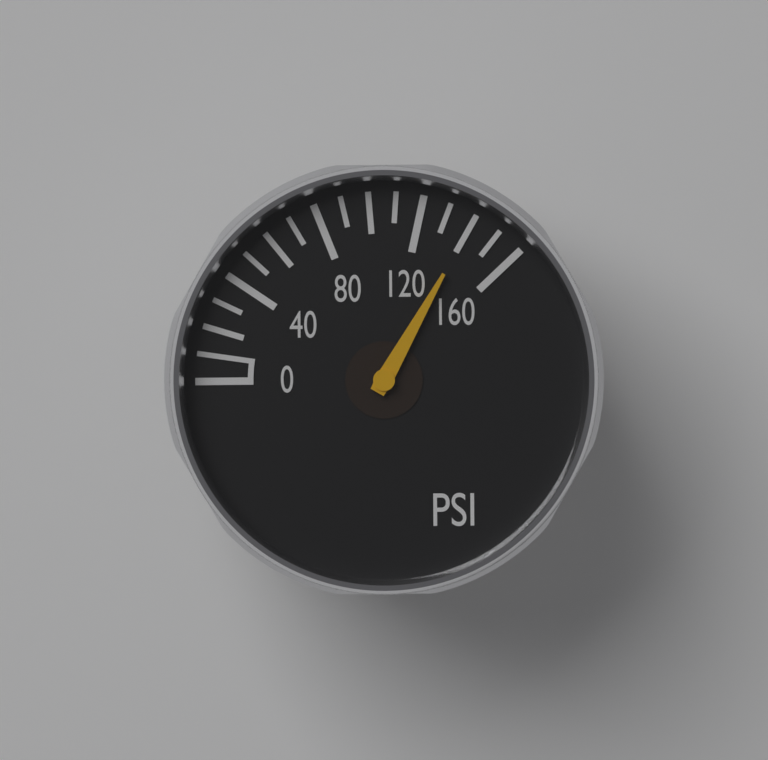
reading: 140 psi
